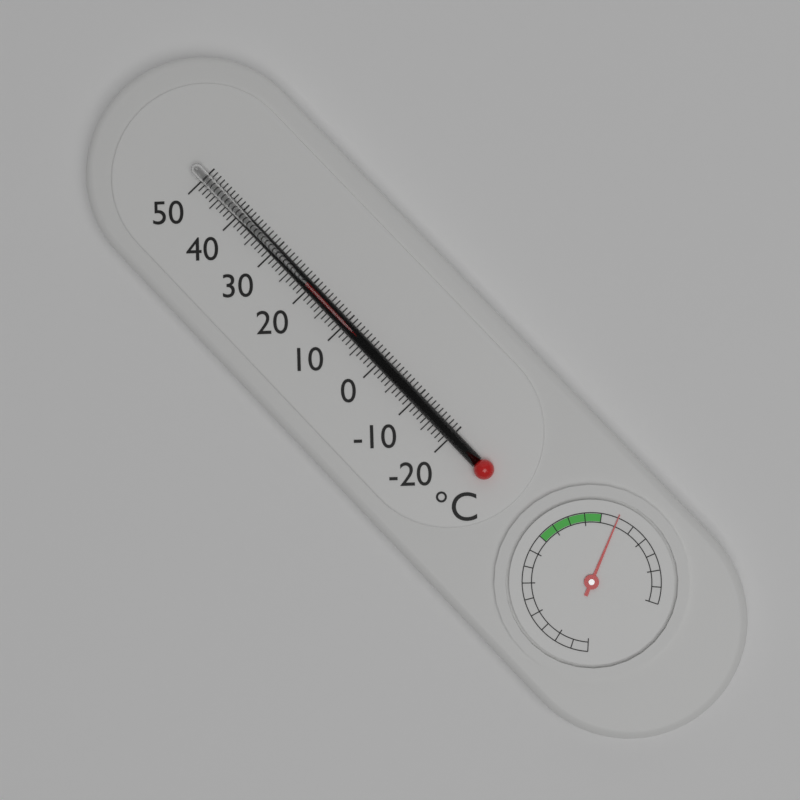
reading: 21 °C
